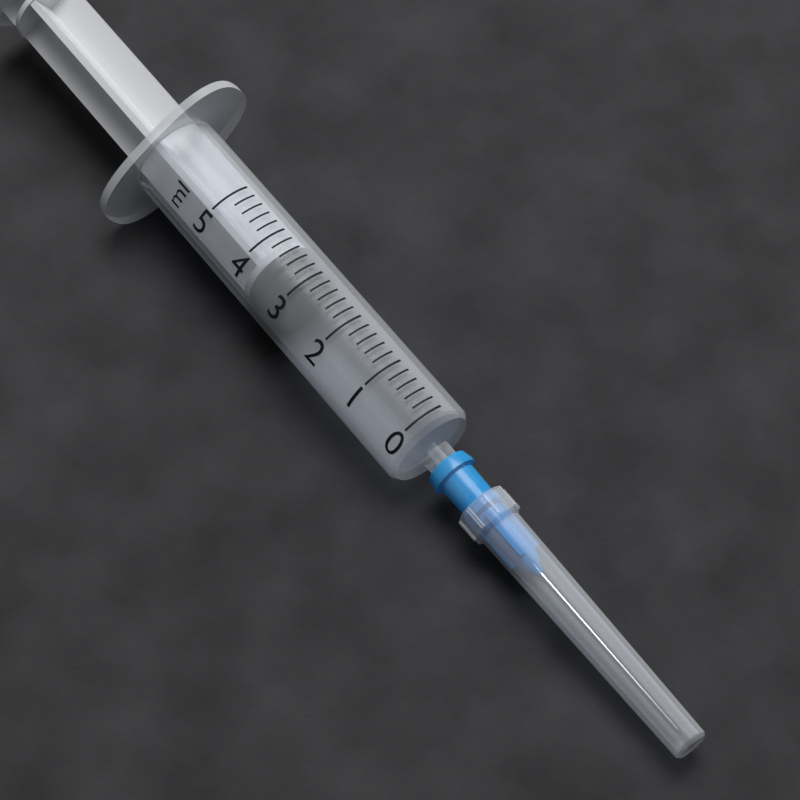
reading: 3.0 ml
